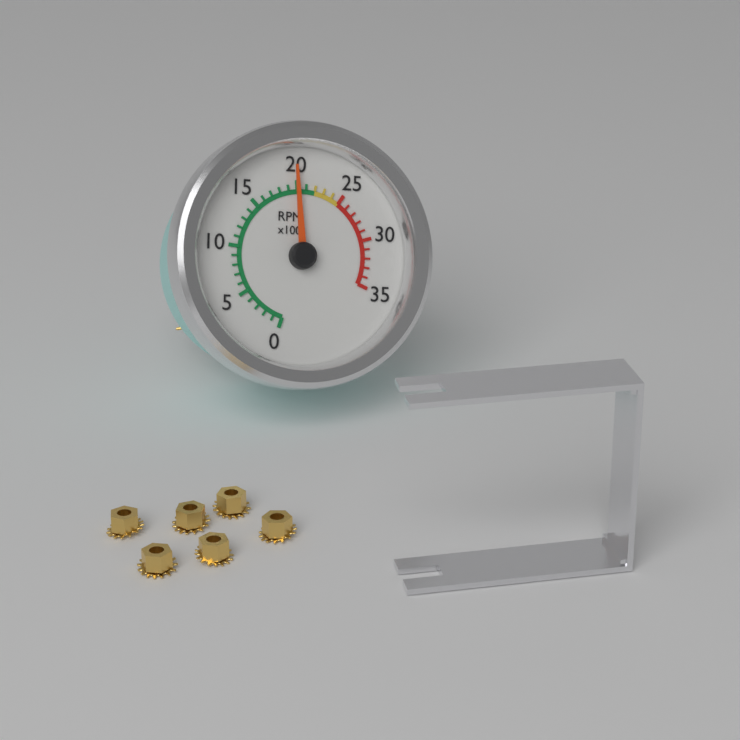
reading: 2000 RPM
